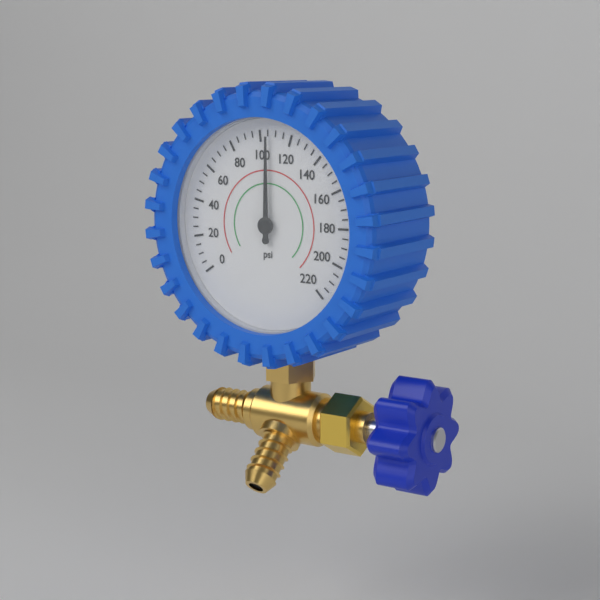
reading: 105 psi
